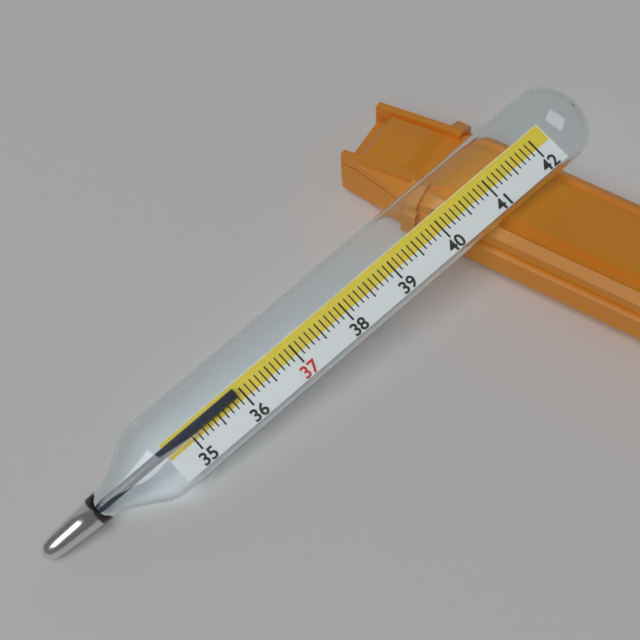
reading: 35.9 (no unit)
